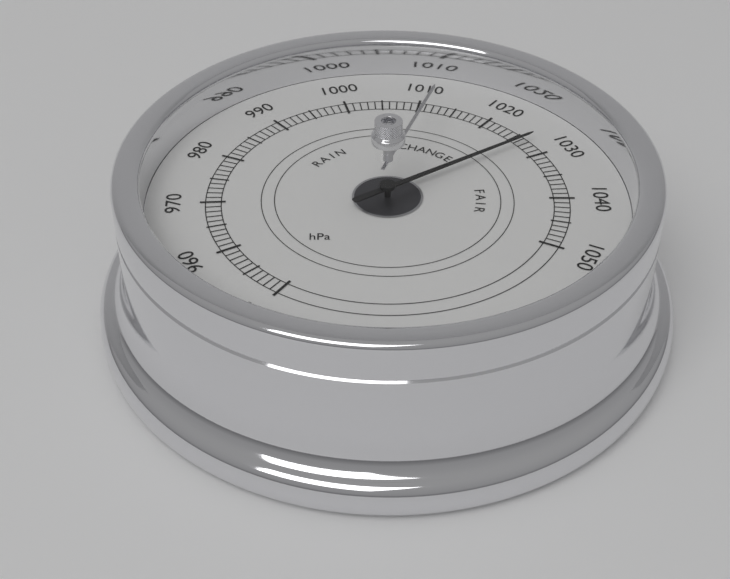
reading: 1027 hPa
